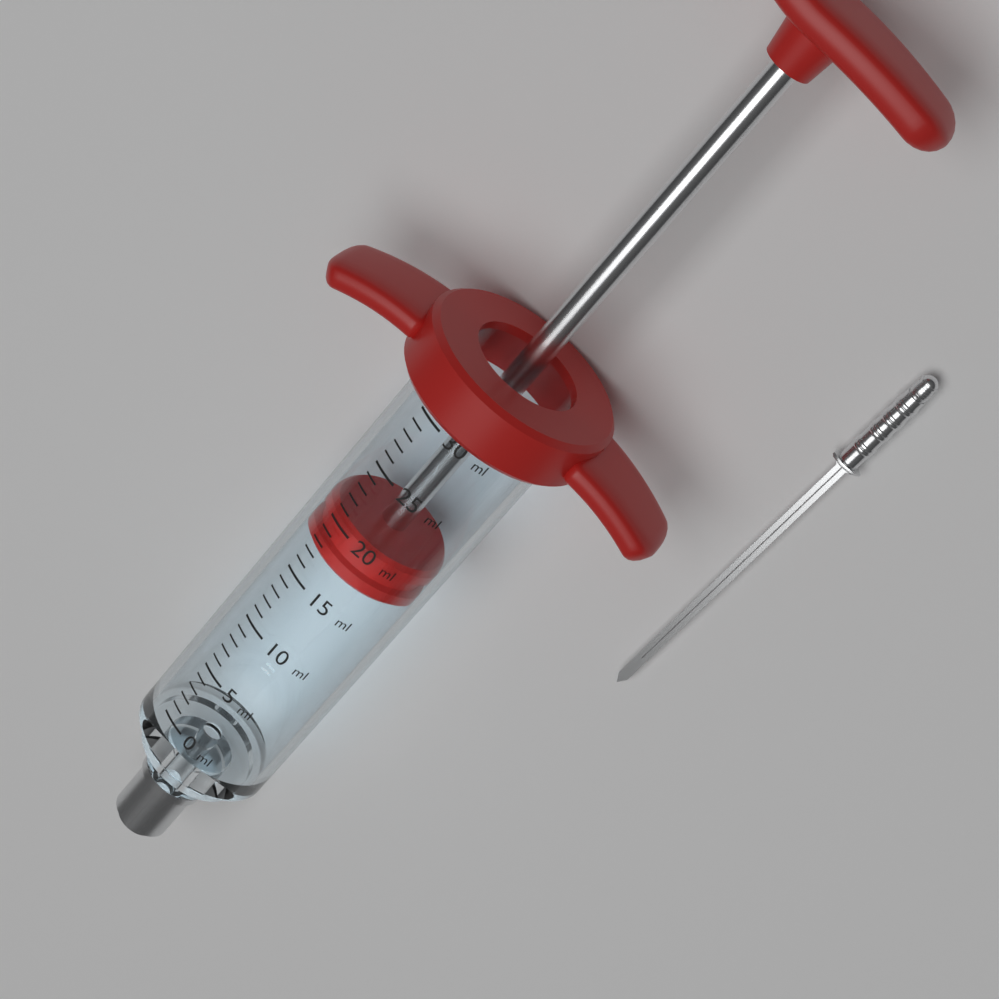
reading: 17 ml
